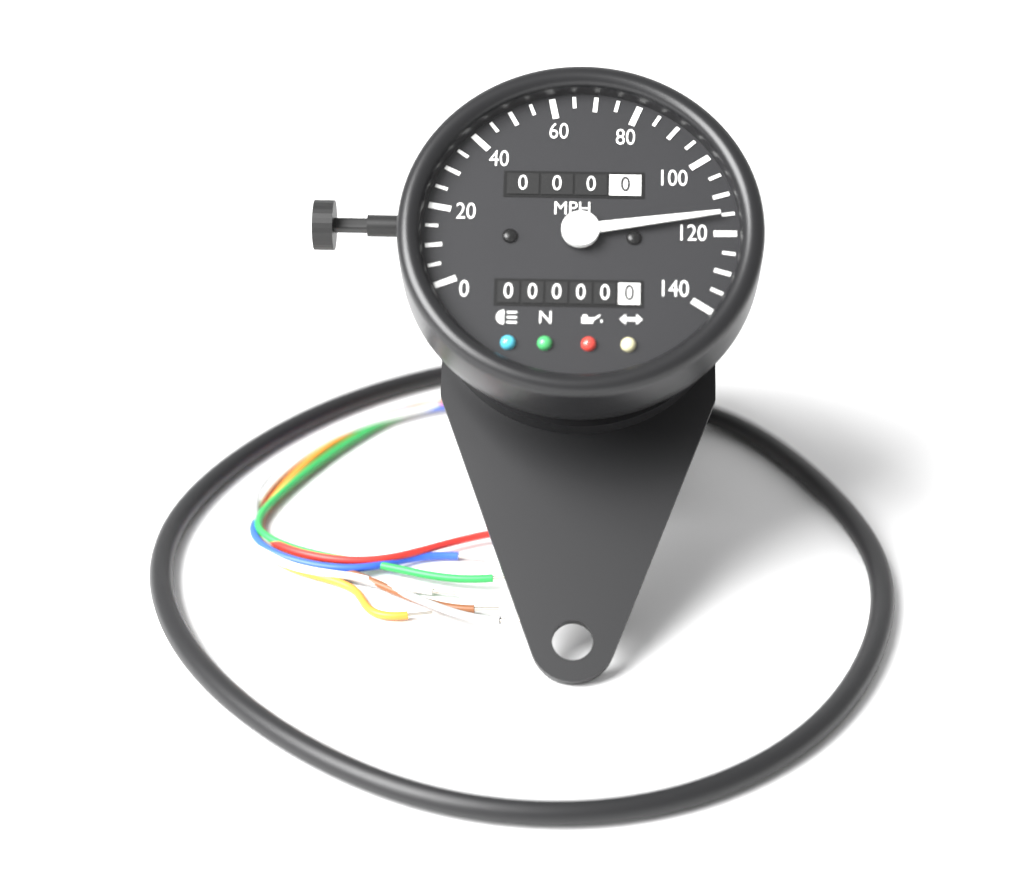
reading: 115 mph
